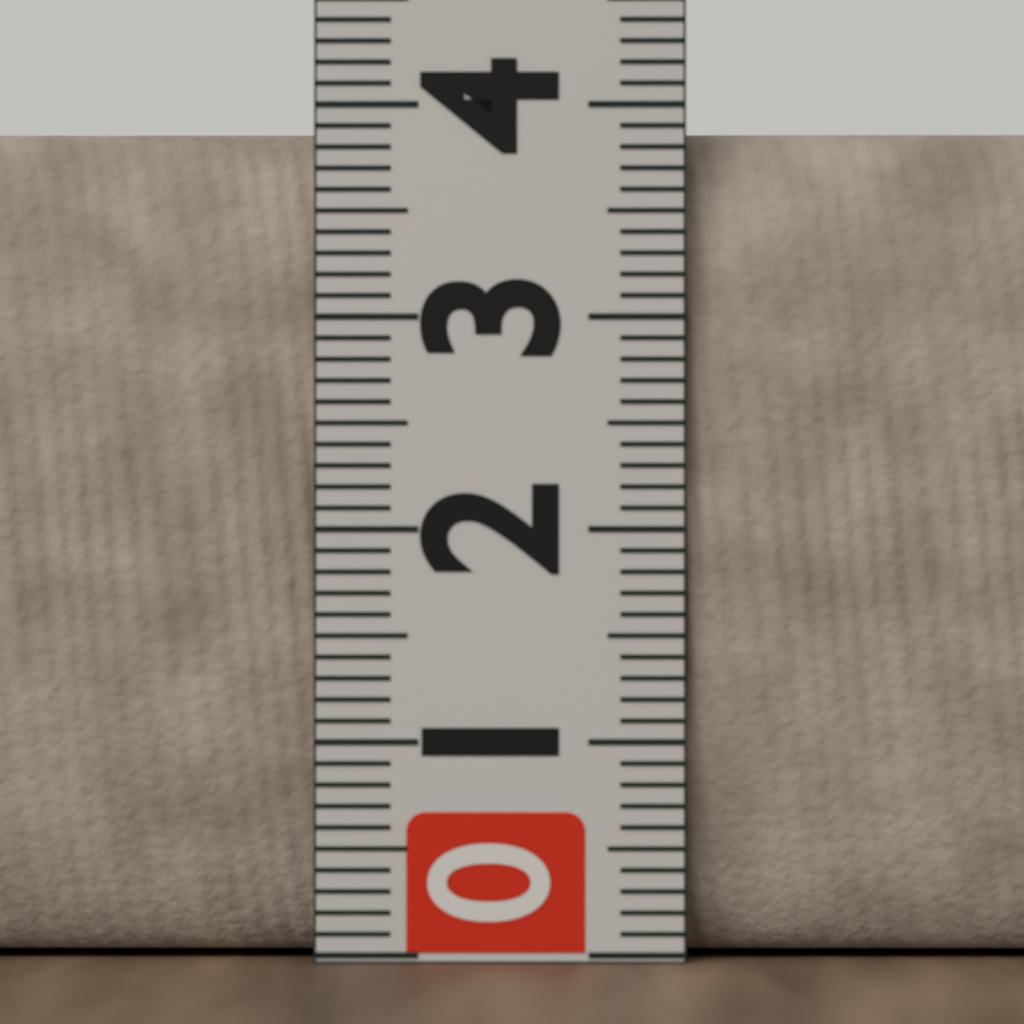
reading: 3.9 (no unit)
